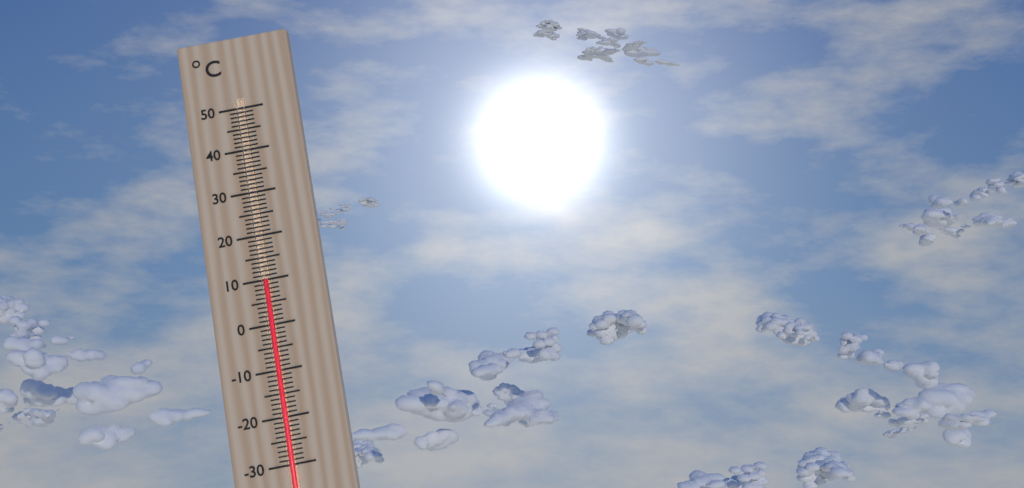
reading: 10 °C
